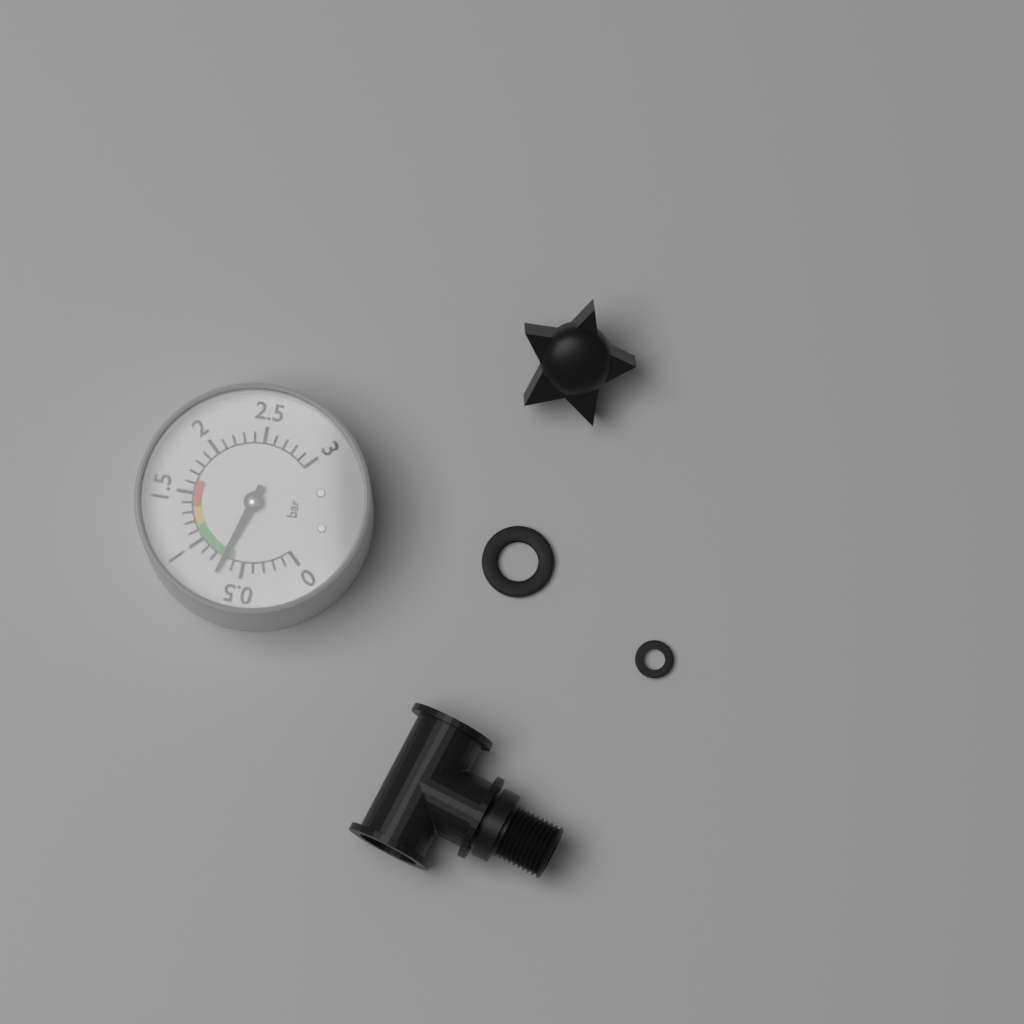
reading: 0.7 bar
